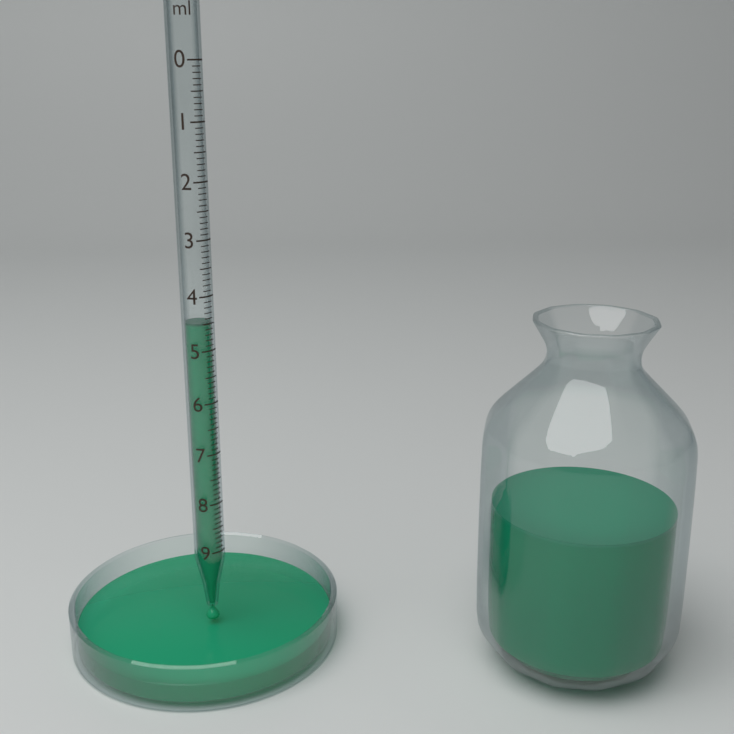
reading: 4.5 ml
